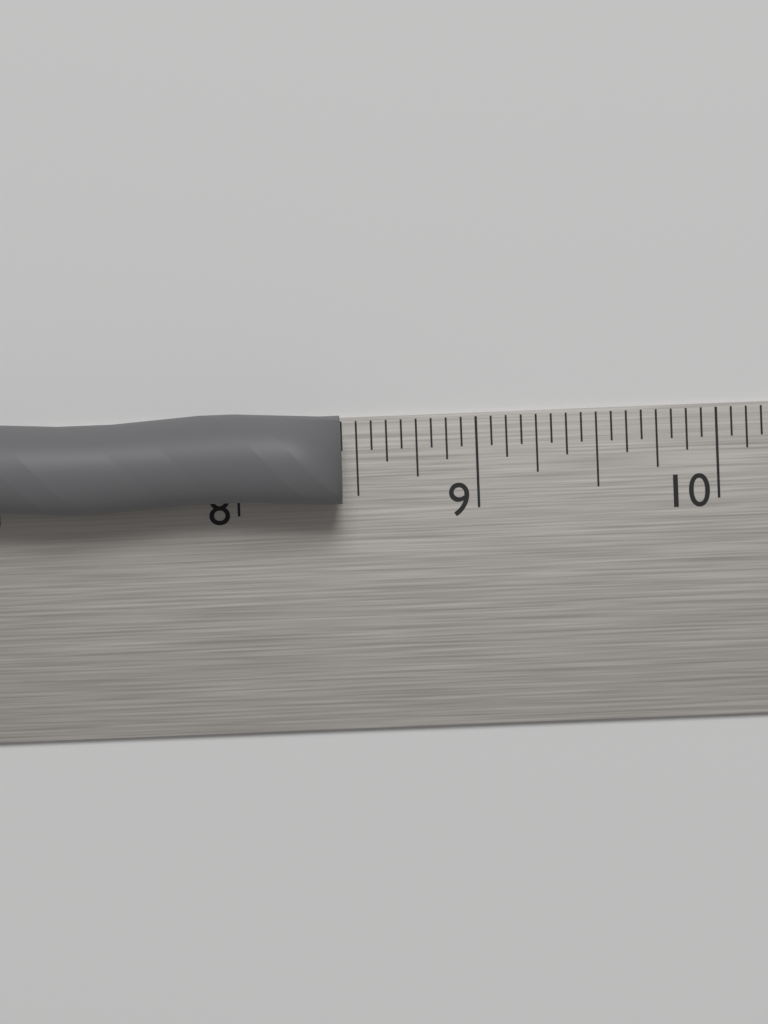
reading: 8.4375 in
